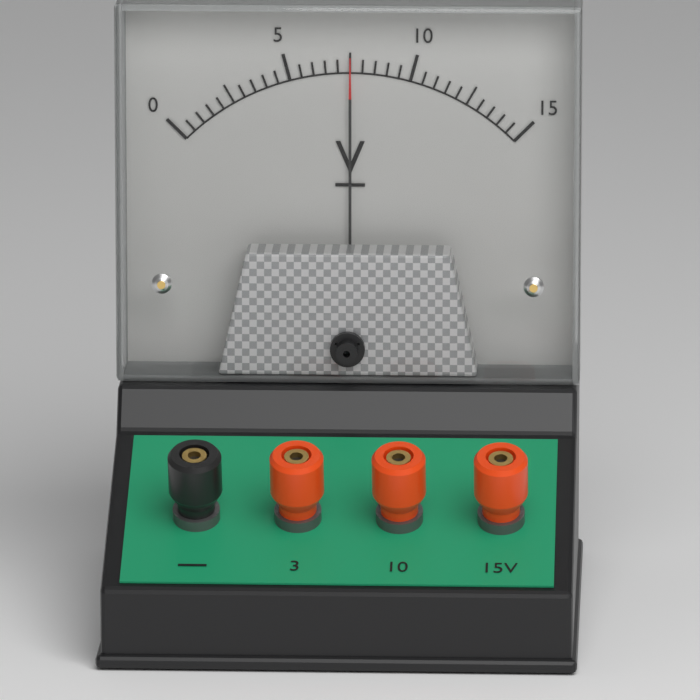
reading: 7.5 V
